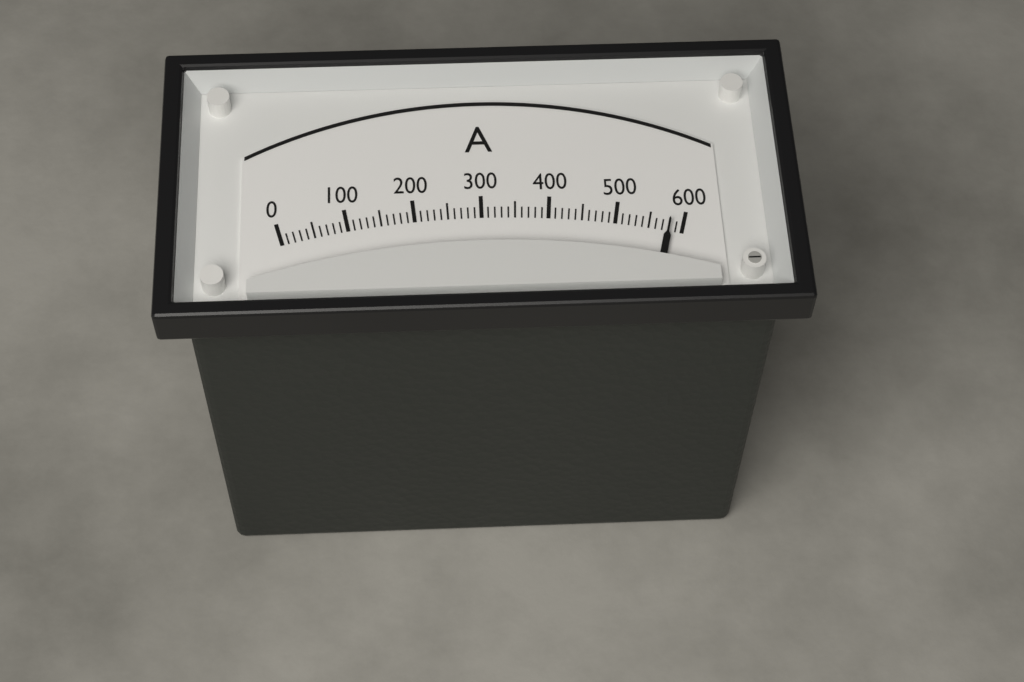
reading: 580 A
